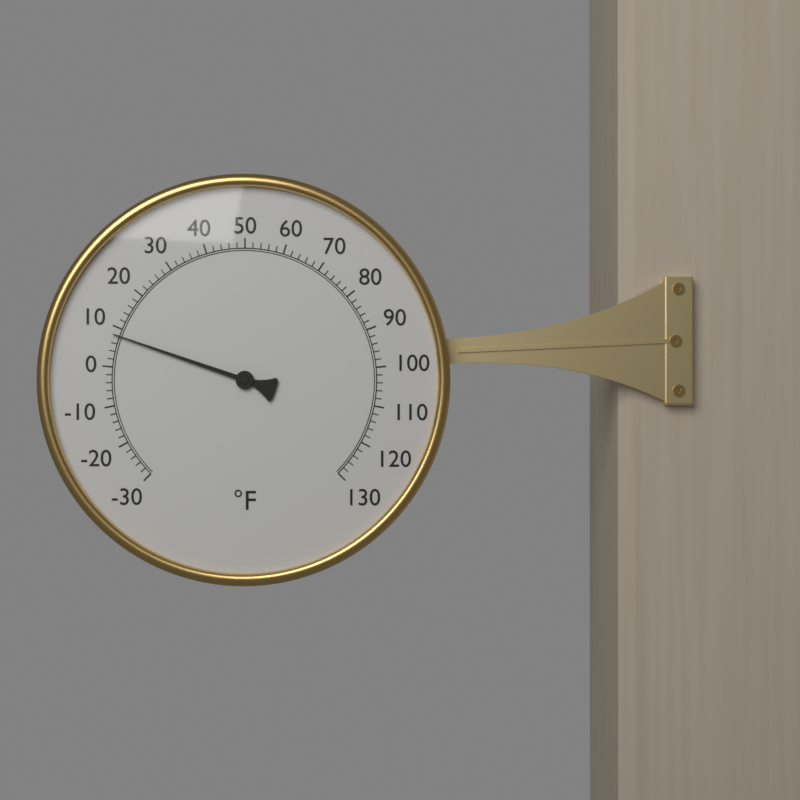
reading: 8 °F
